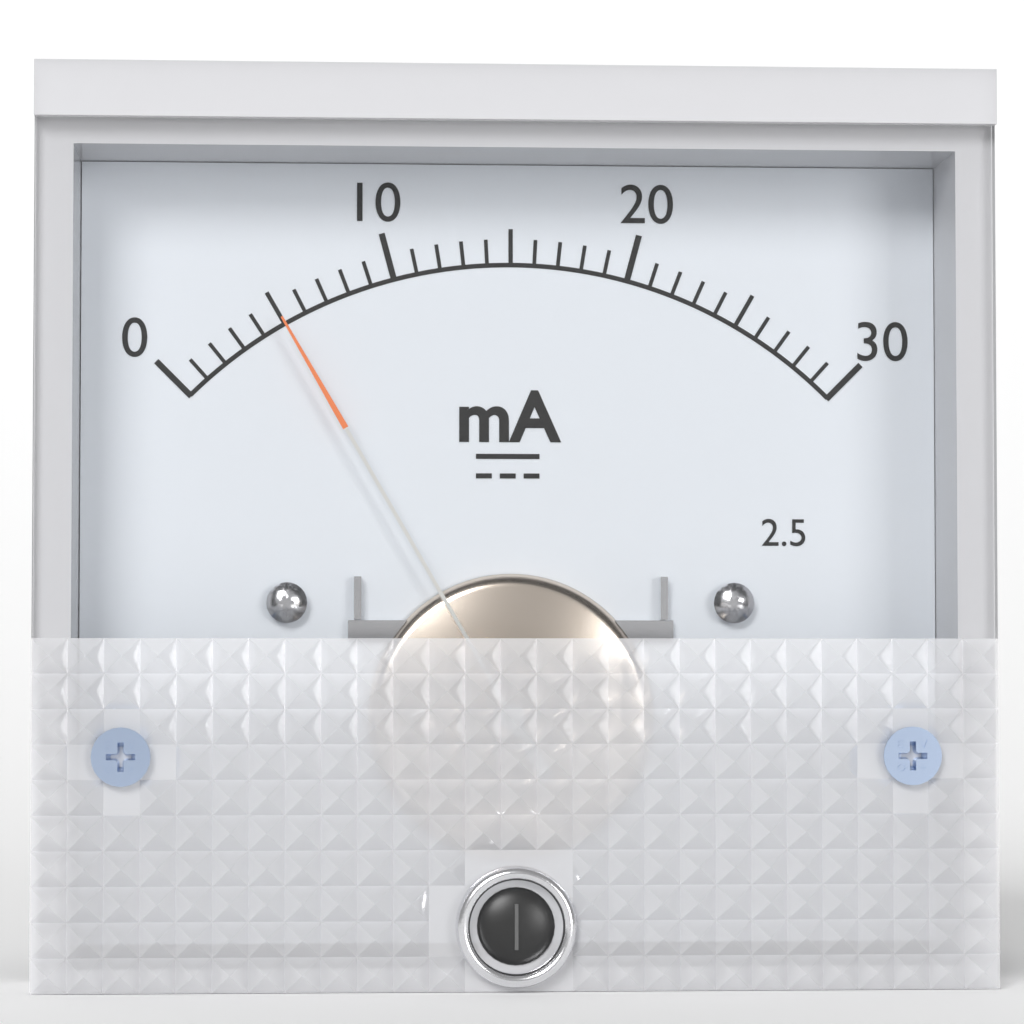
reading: 5 mA
